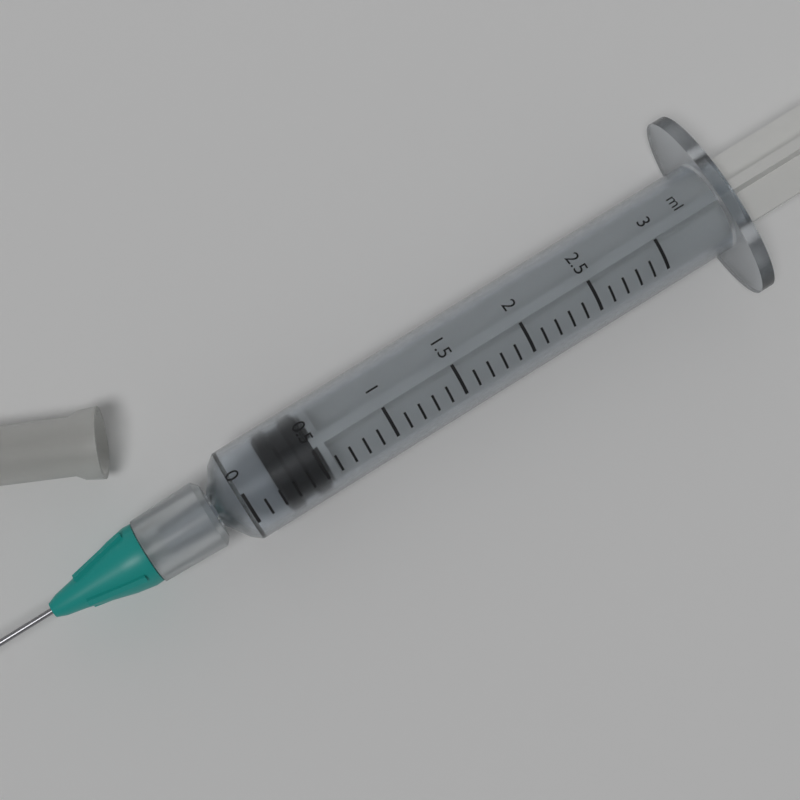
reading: 0.2 ml
